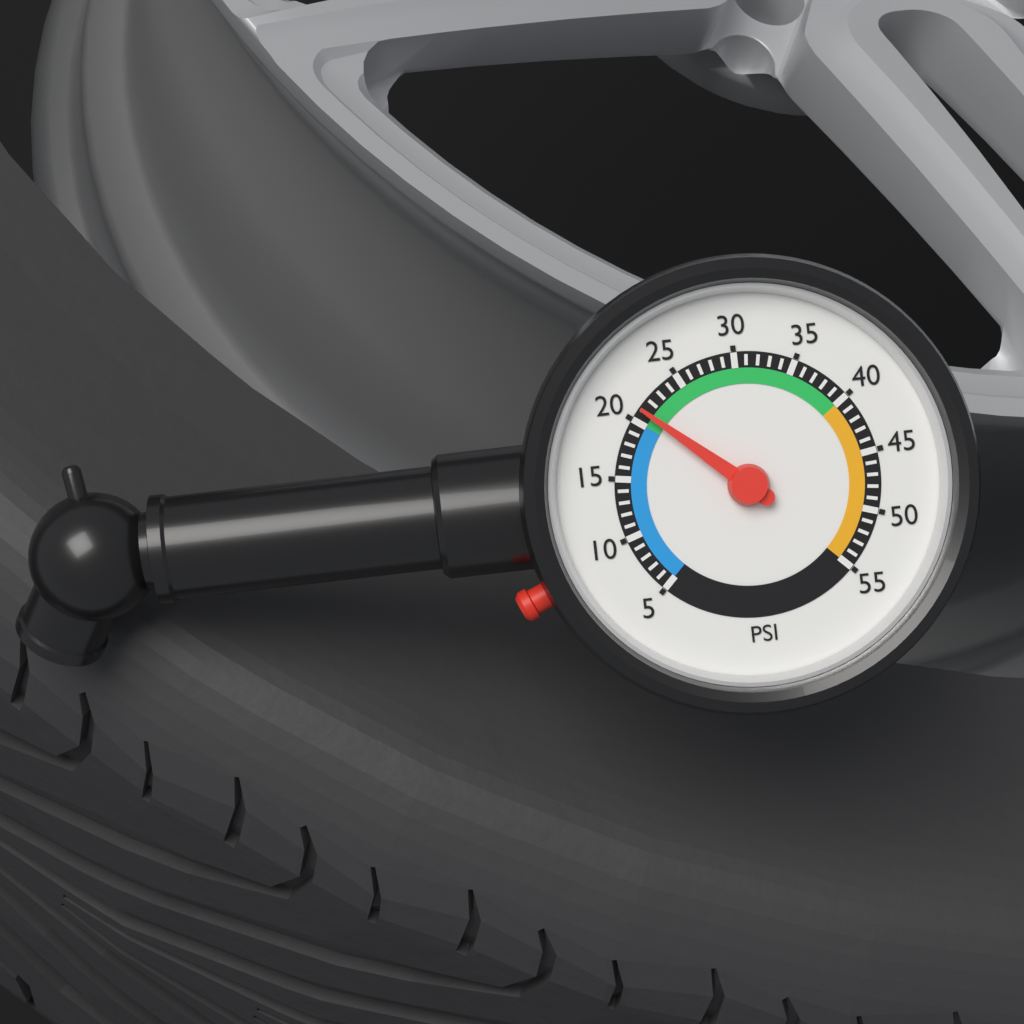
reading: 21 psi
